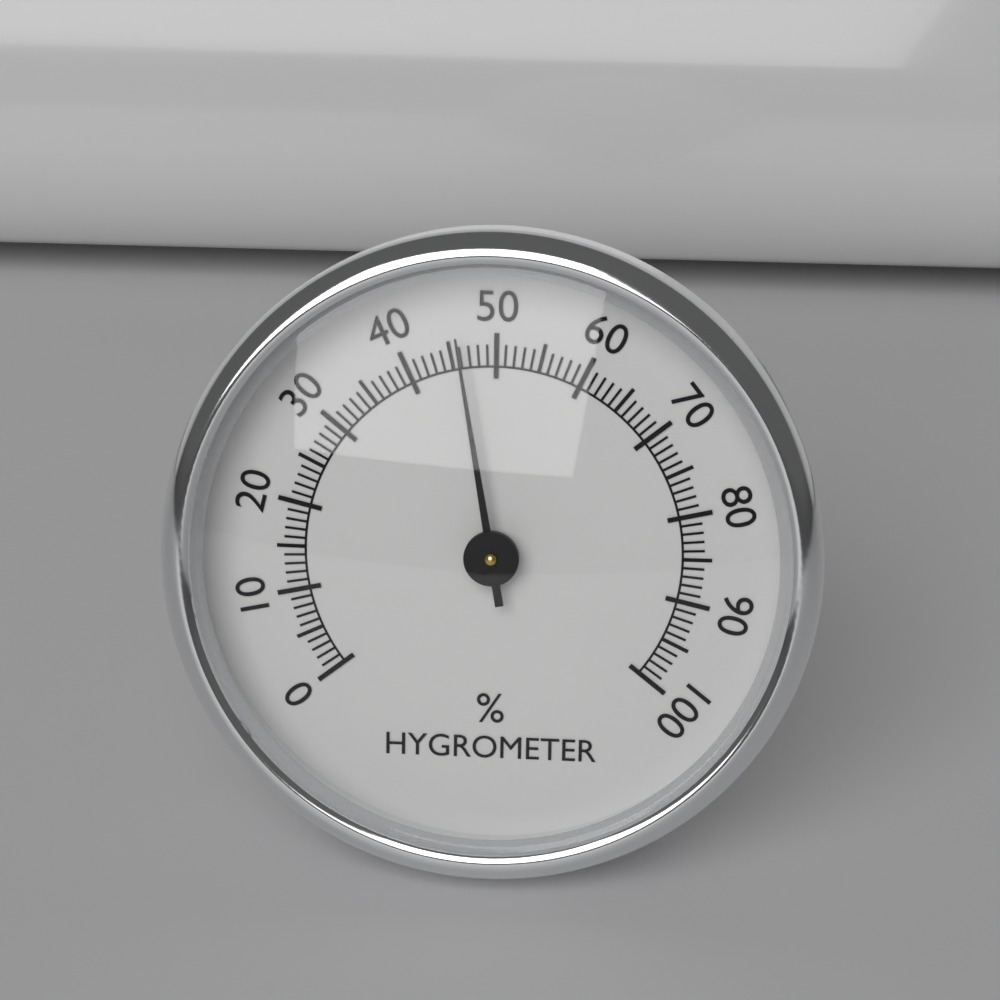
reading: 46 %
